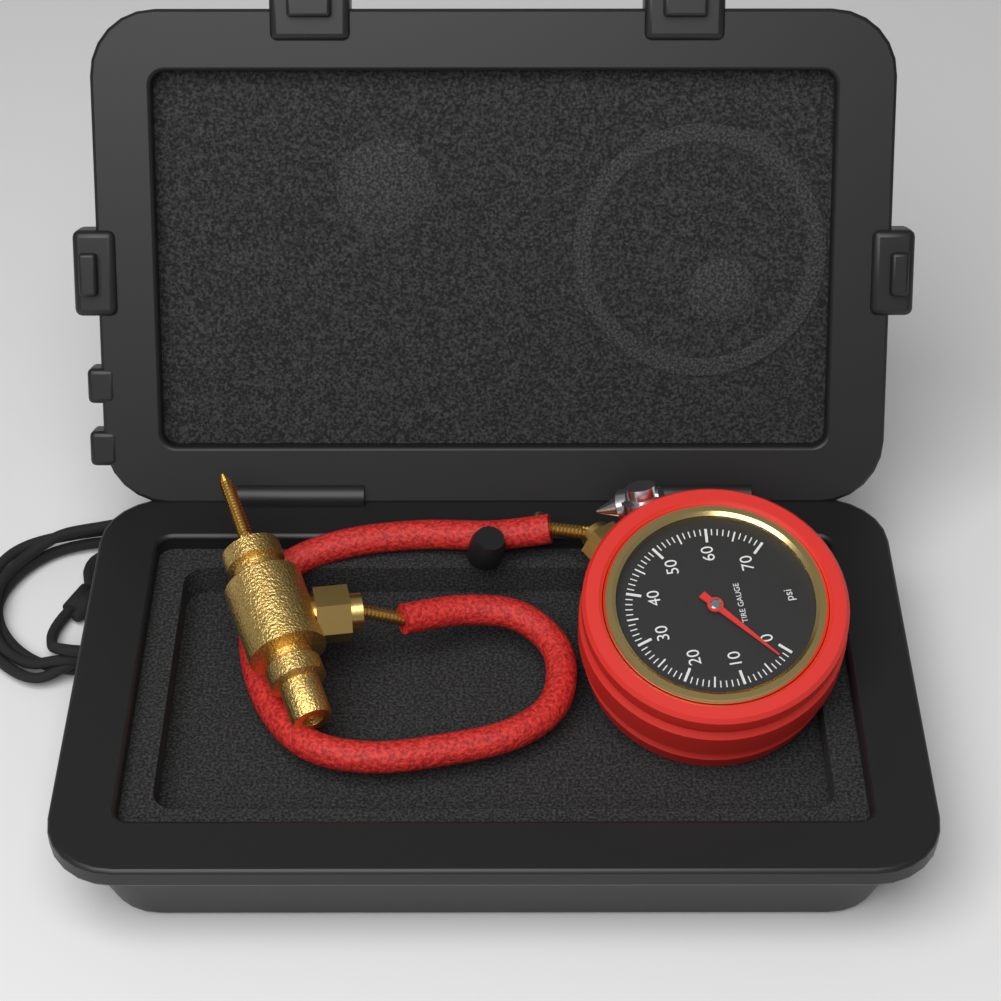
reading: 2 psi
